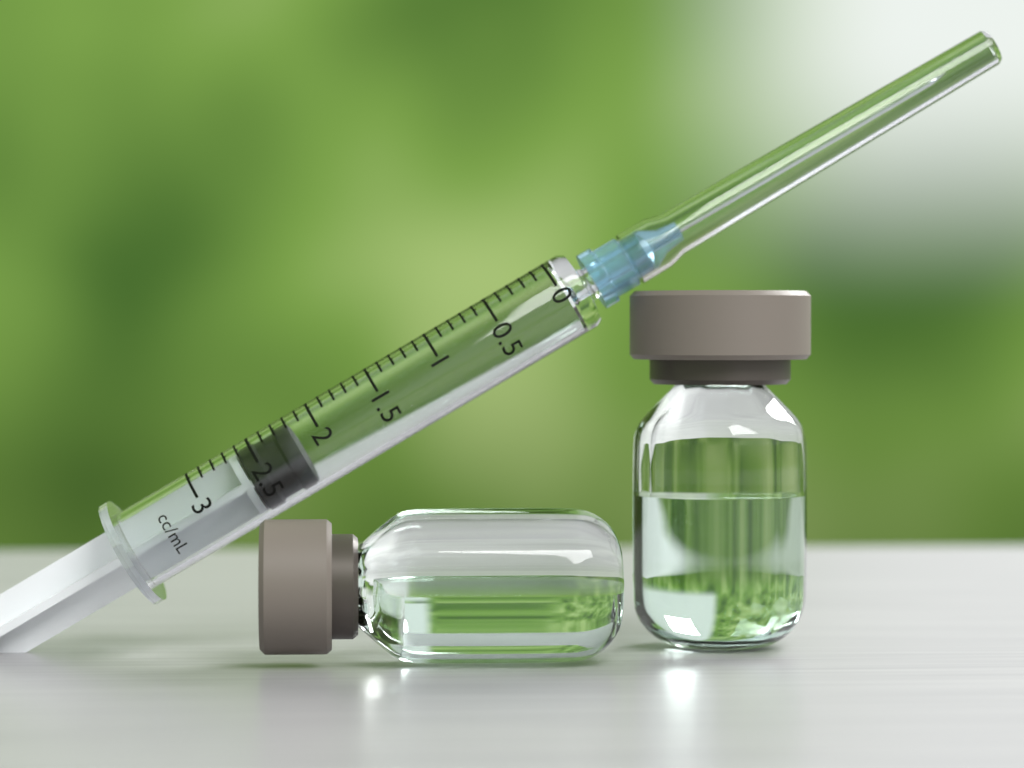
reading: 2.2 mL
